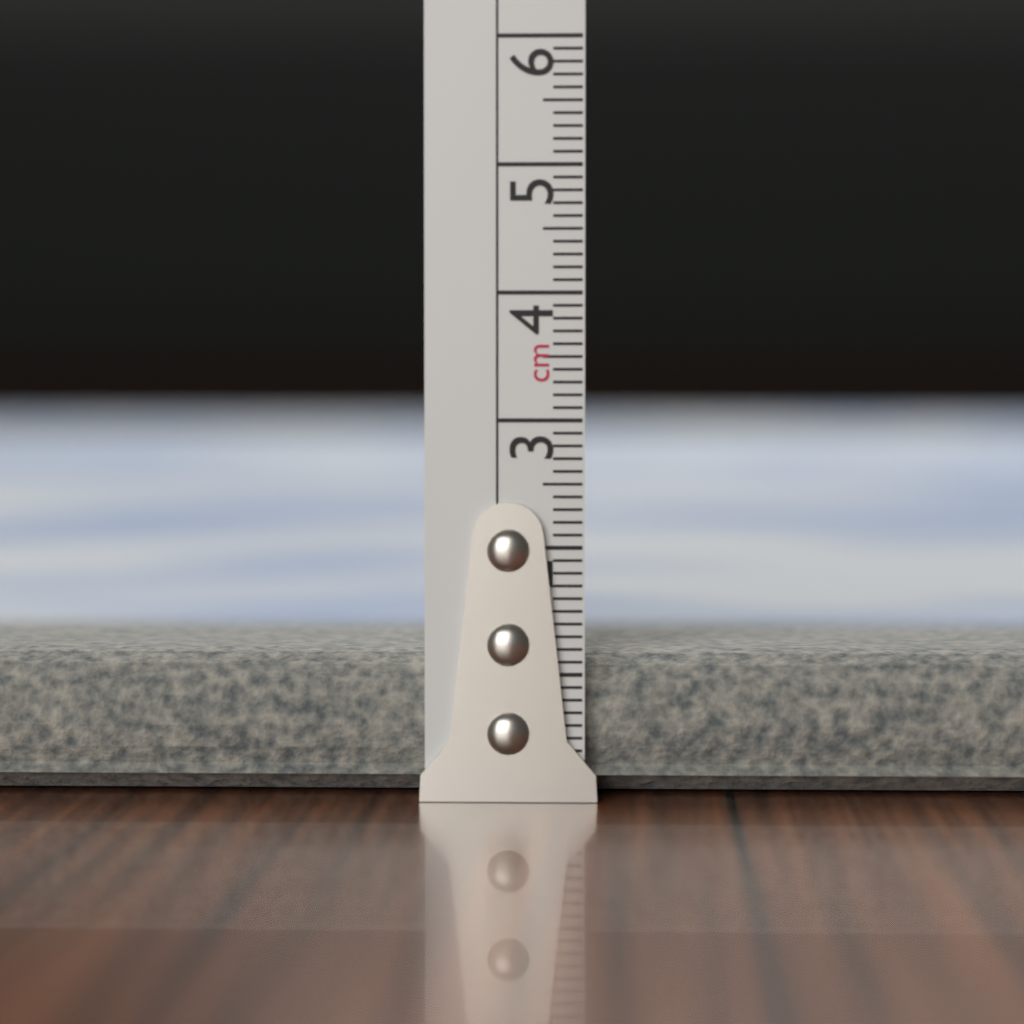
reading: 1.2 cm
